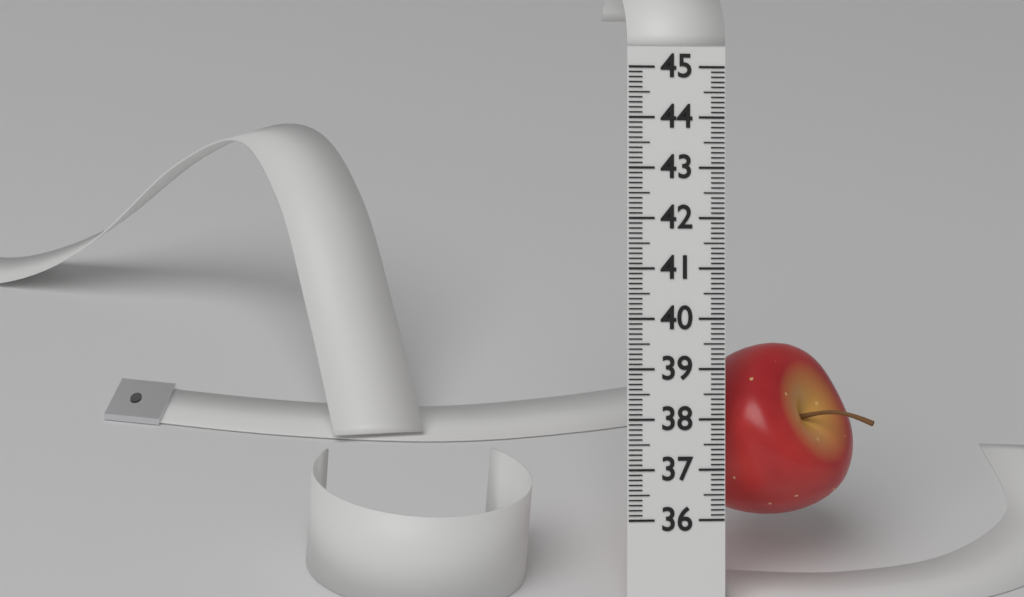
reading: 39.5 (no unit)
